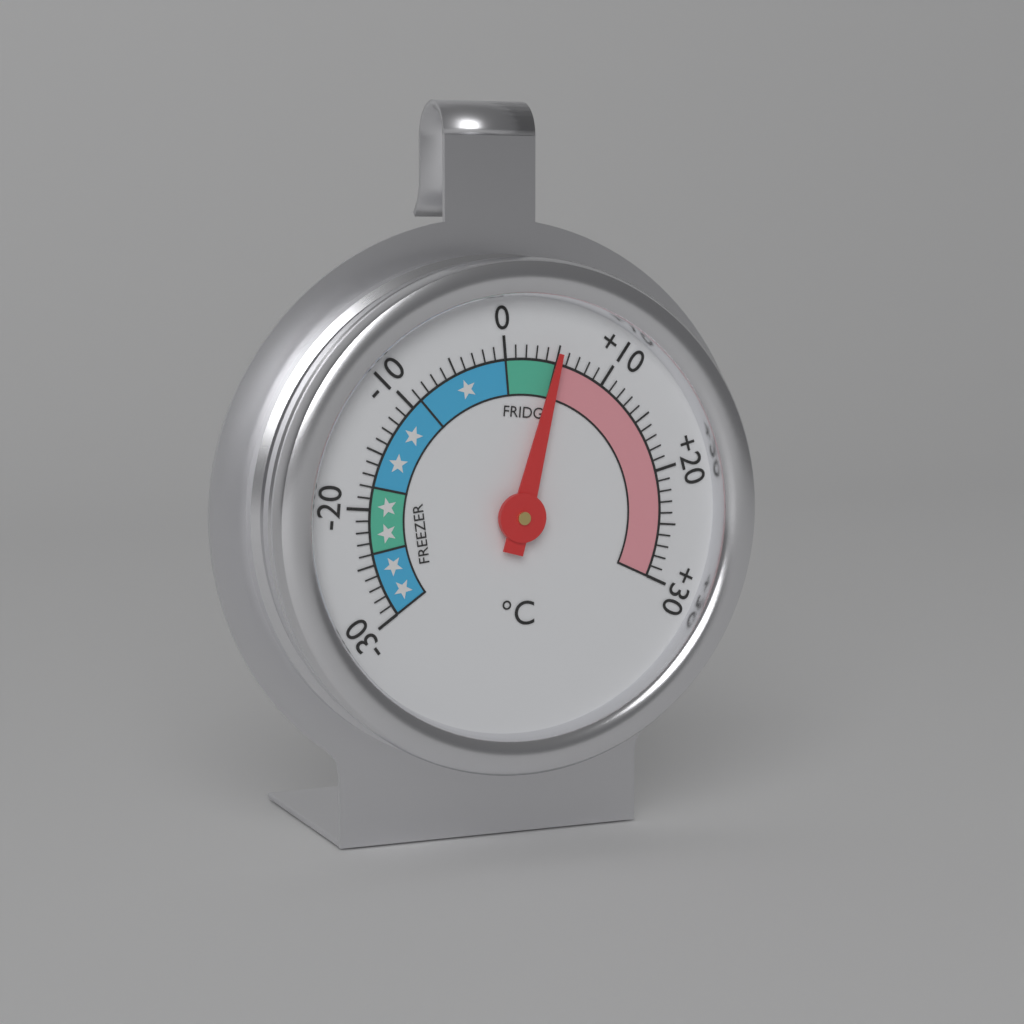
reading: 5 °C
